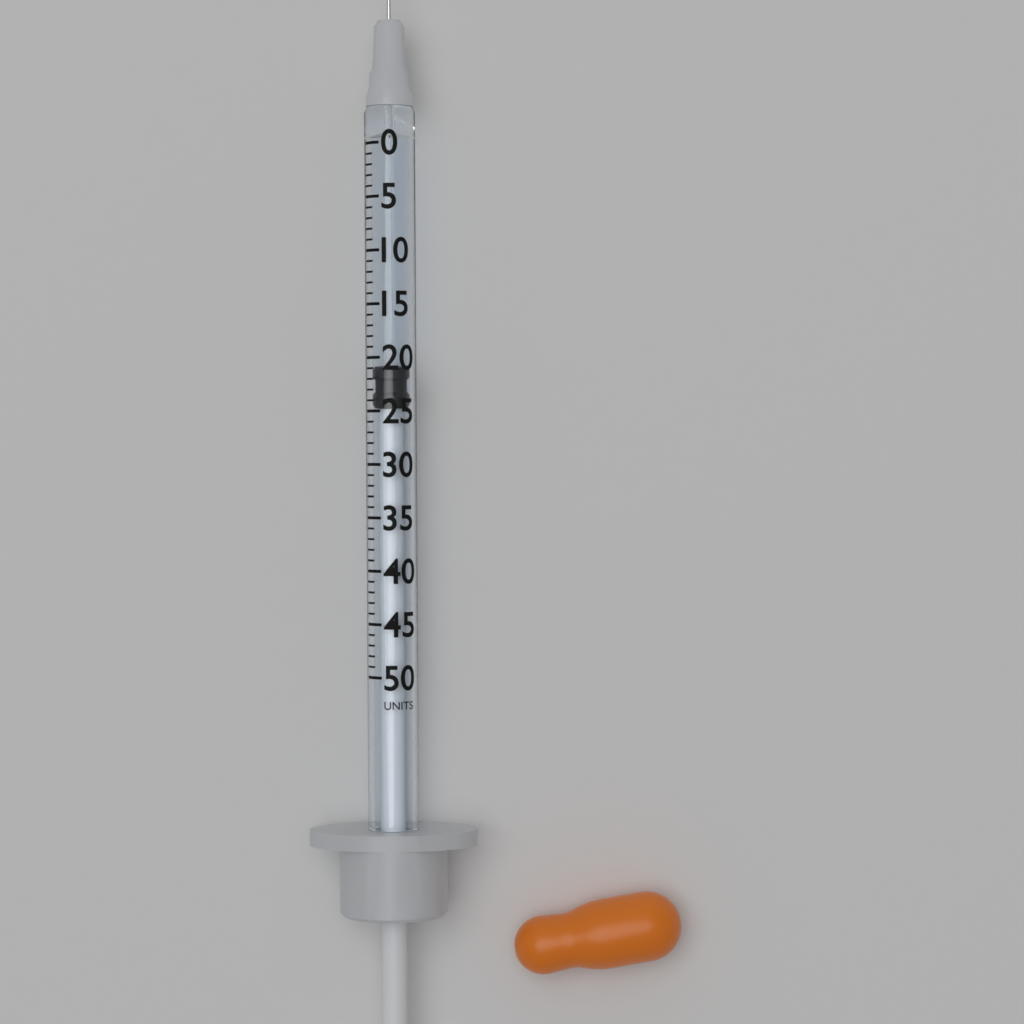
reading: 21 units
